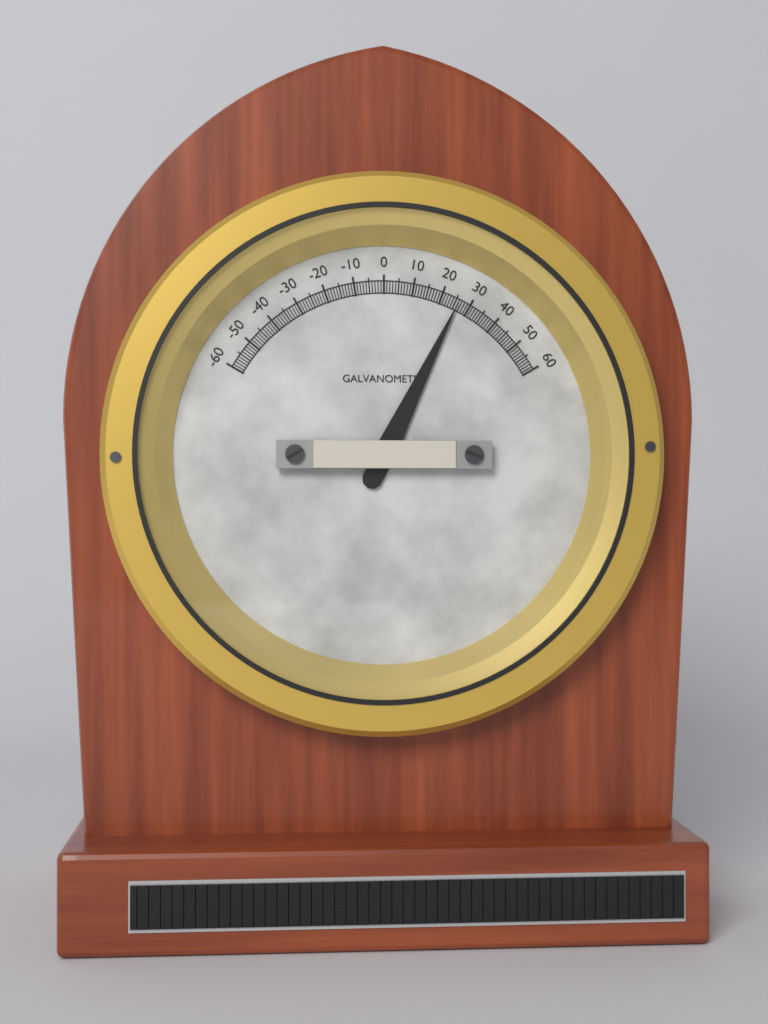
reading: 26 (no unit)
